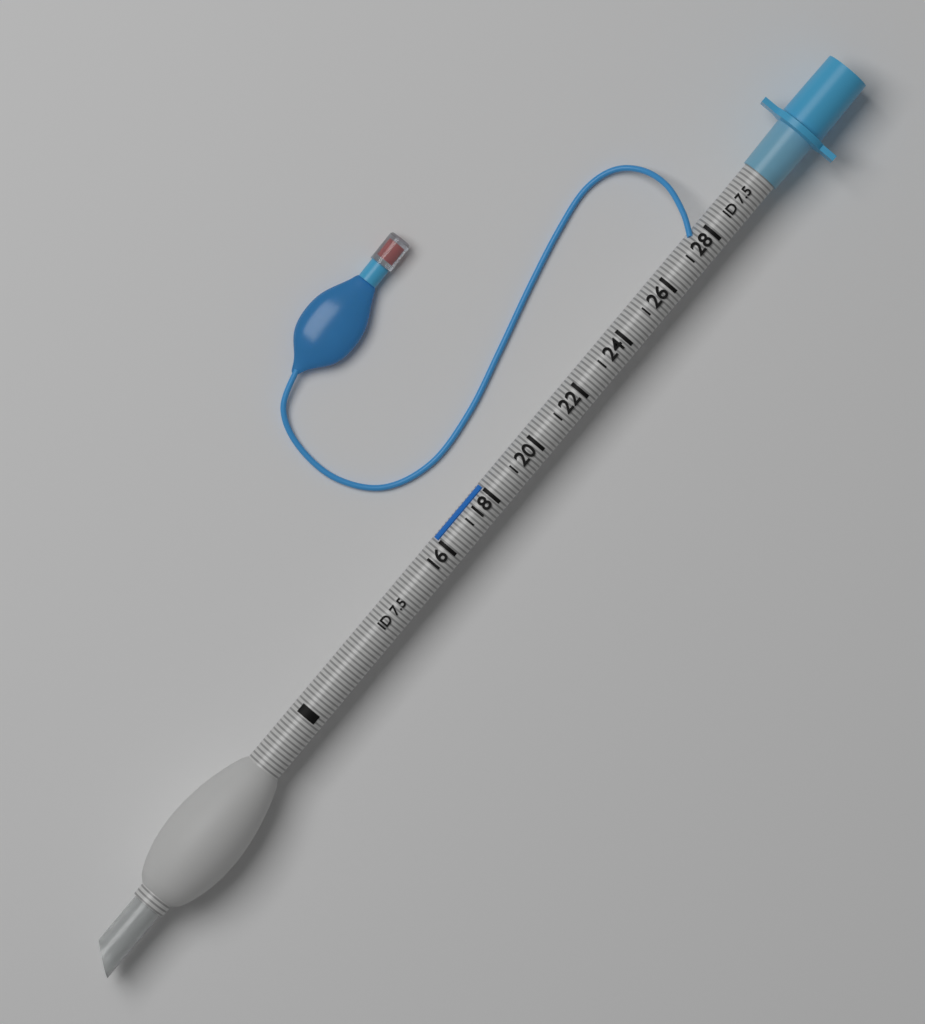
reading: 18 (no unit)
